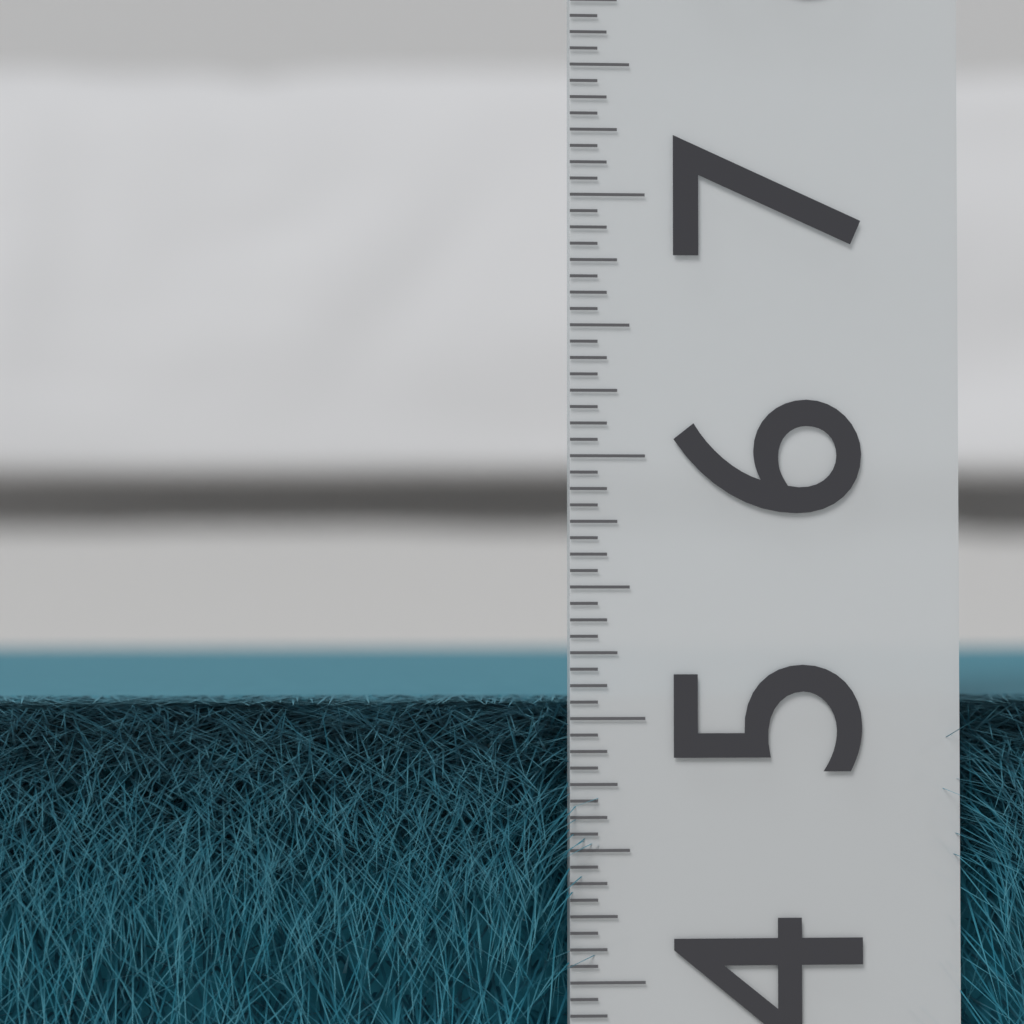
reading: 5.0625 (no unit)
